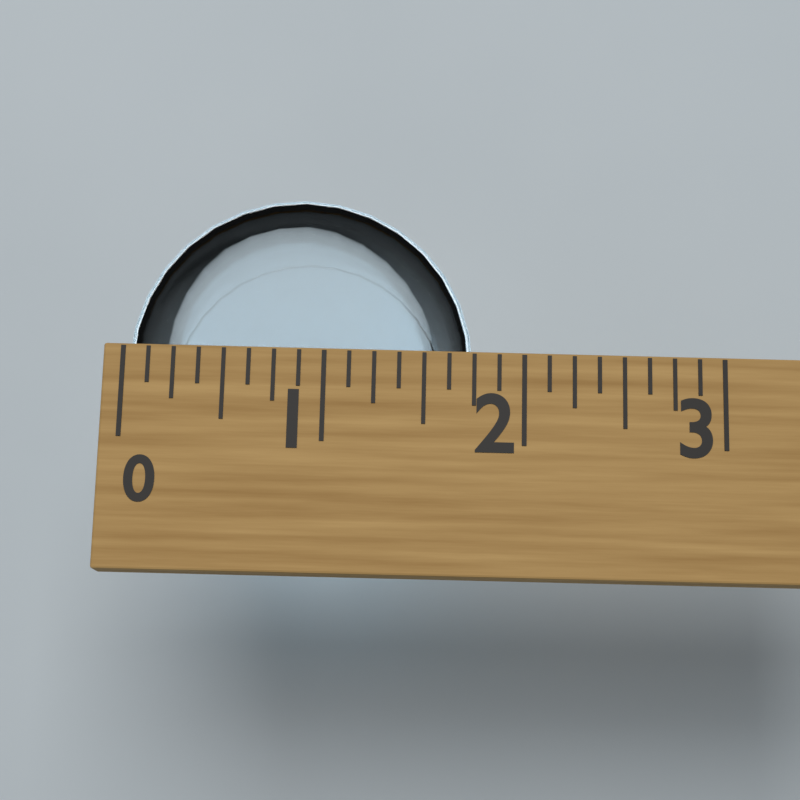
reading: 1.750 (no unit)
